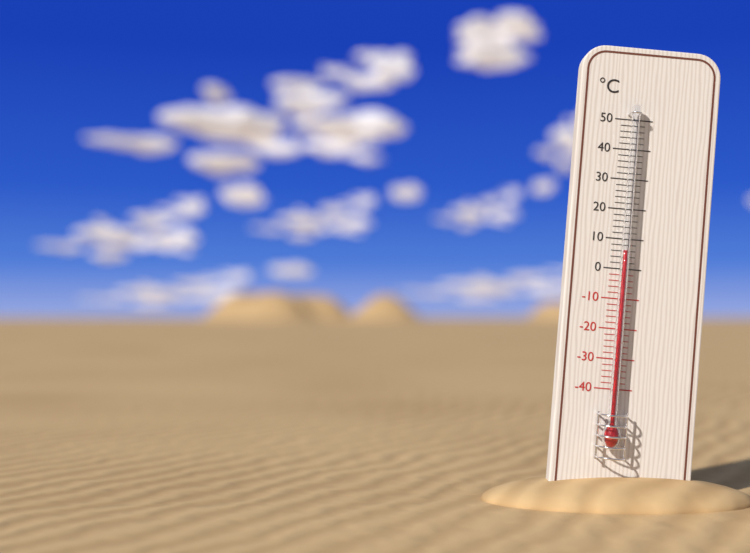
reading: 6 °C
